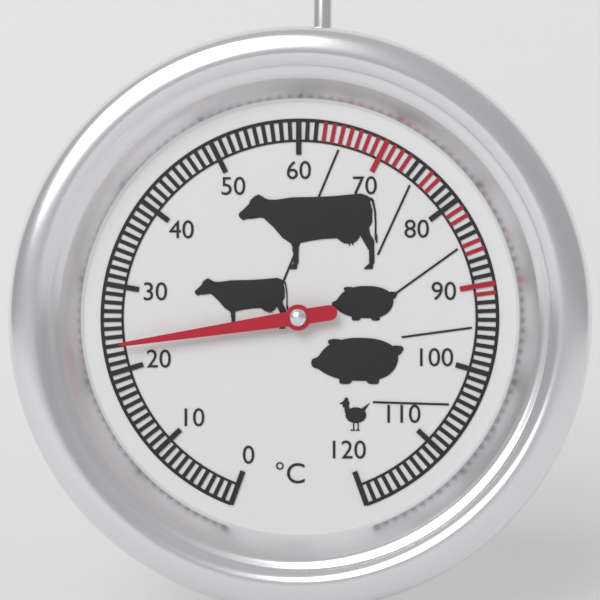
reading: 23 °C
